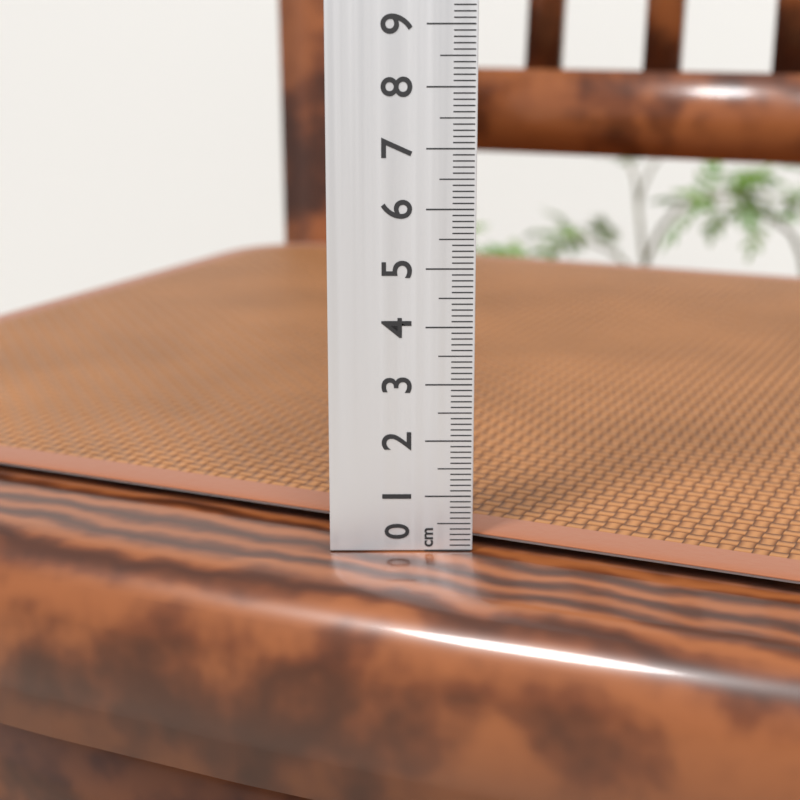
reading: 0.3 cm
